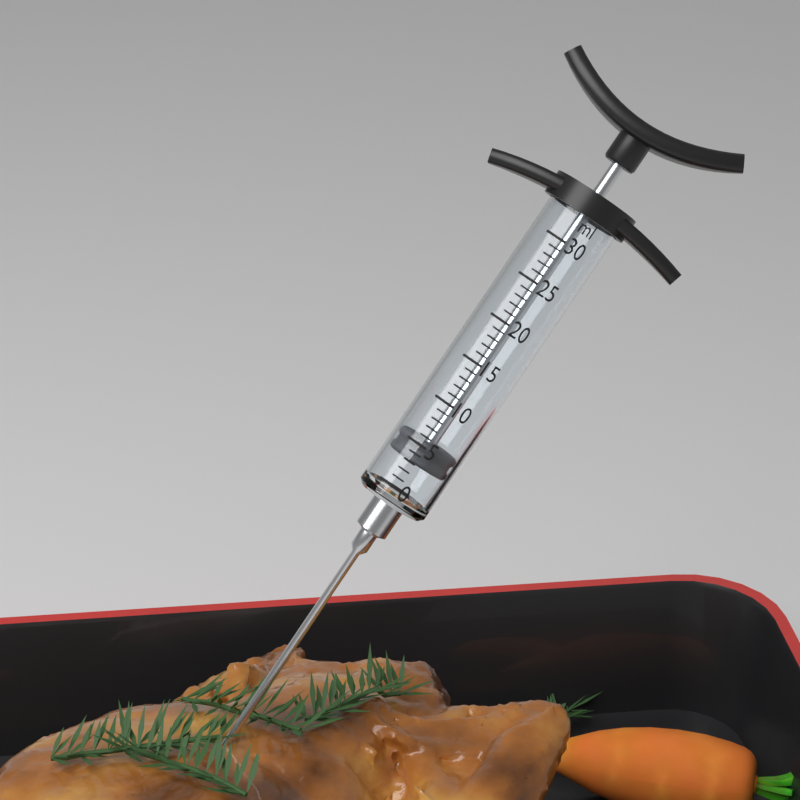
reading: 3 ml
